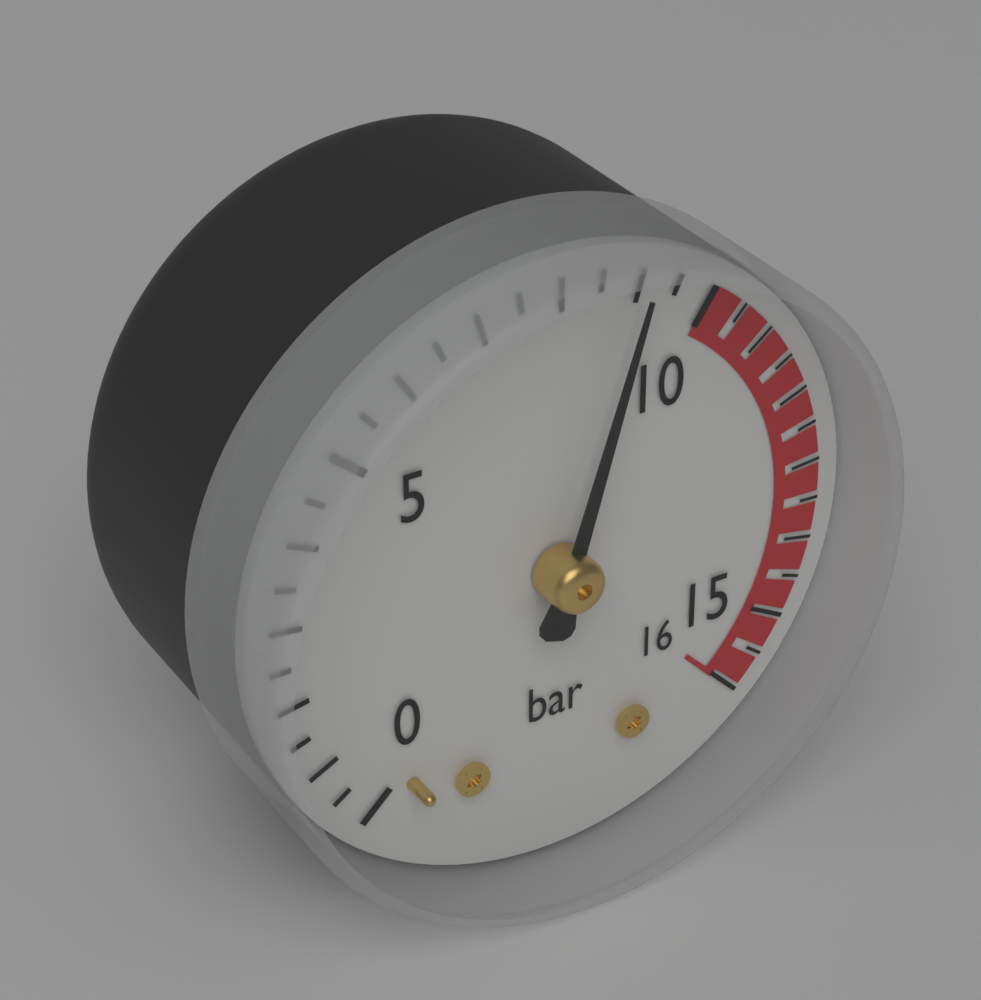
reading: 9.0 bar
